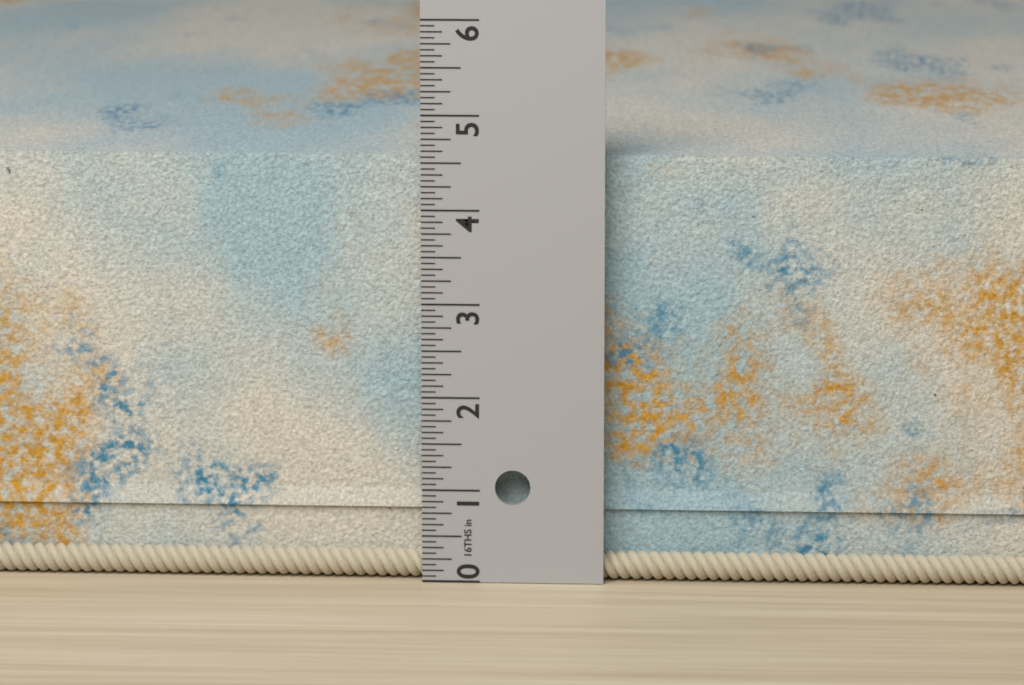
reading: 4.6875 in
